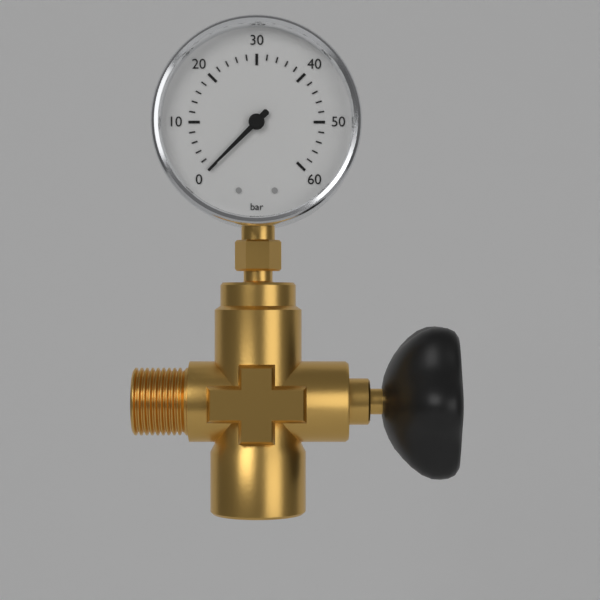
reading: 0 bar
